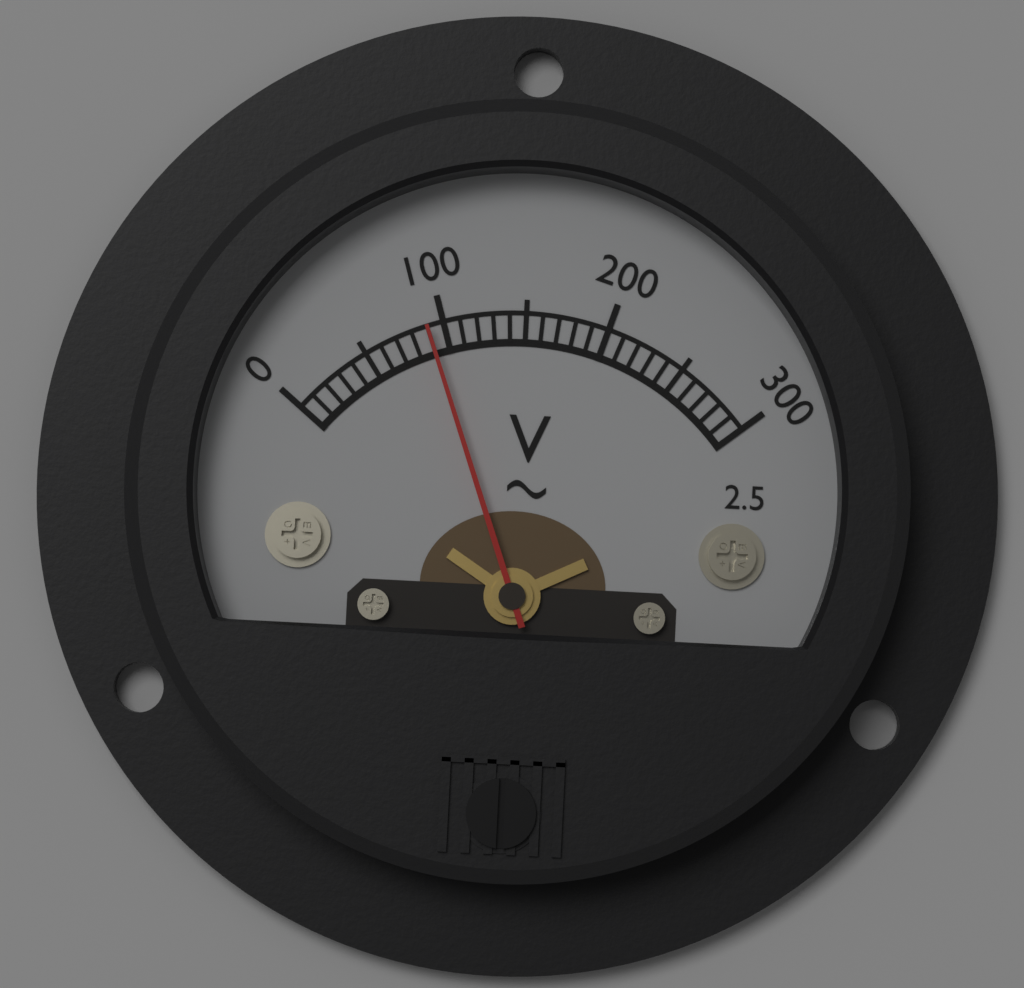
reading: 90 V
